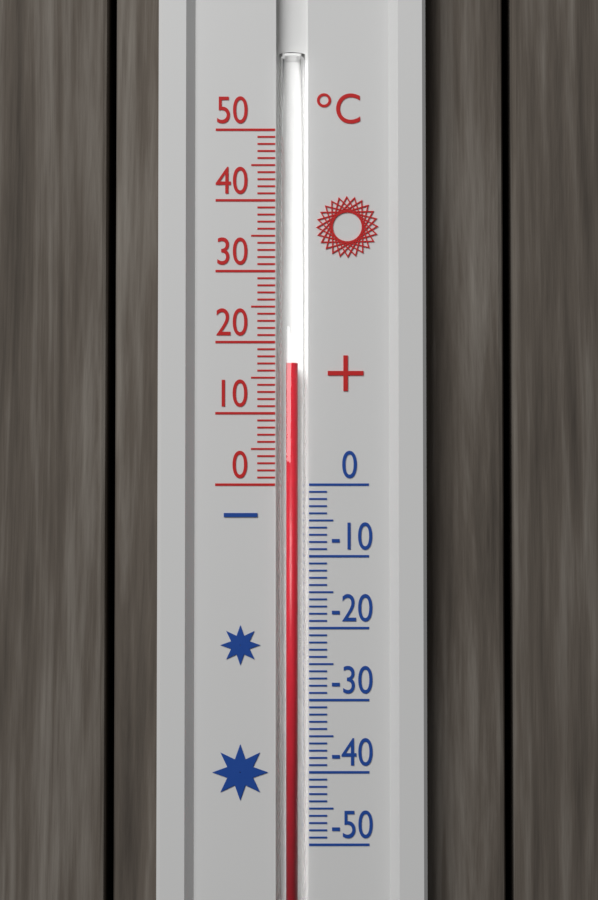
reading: 17 °C
